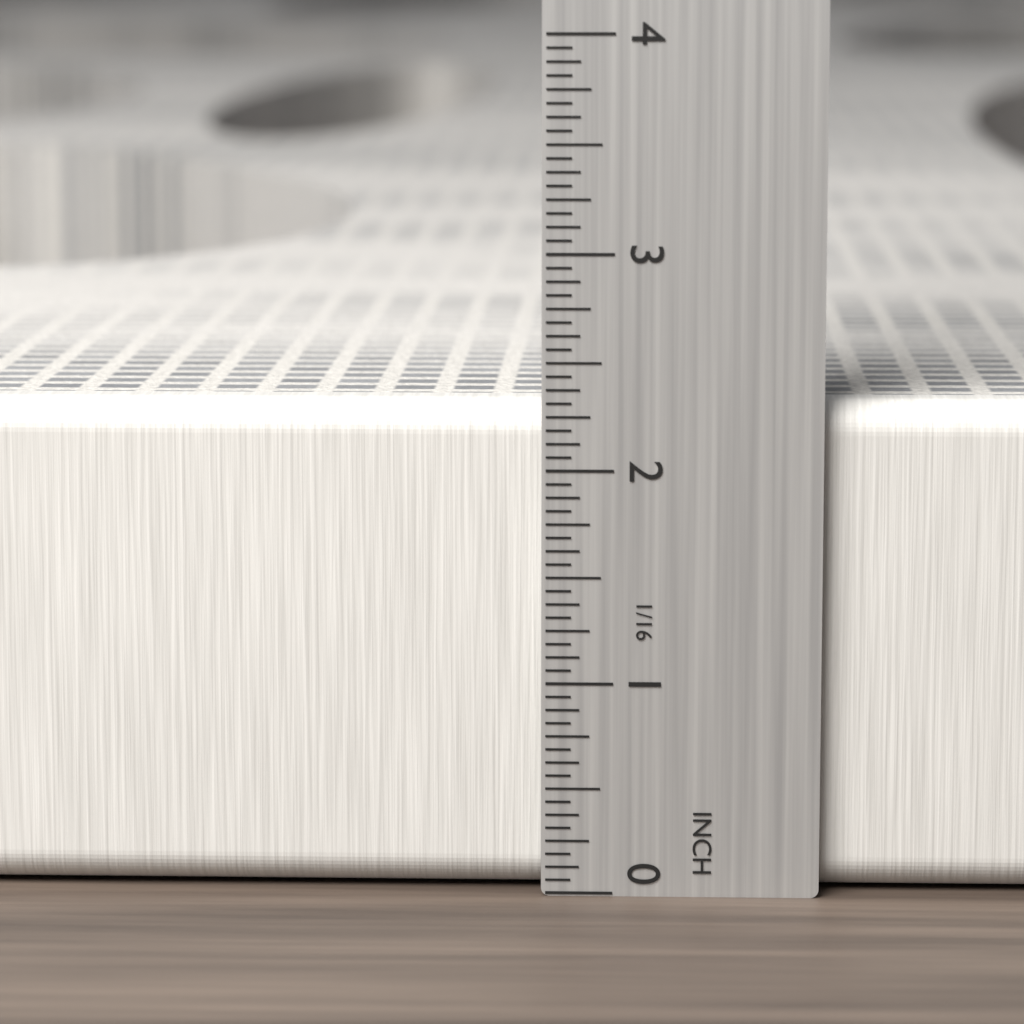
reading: 2.3125 in
